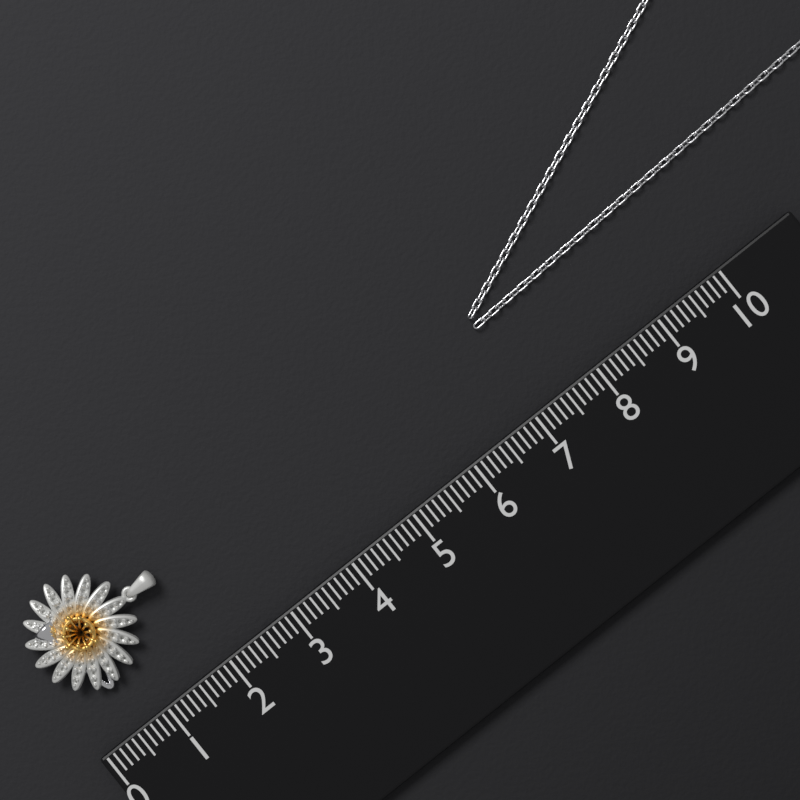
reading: 1.9 (no unit)
